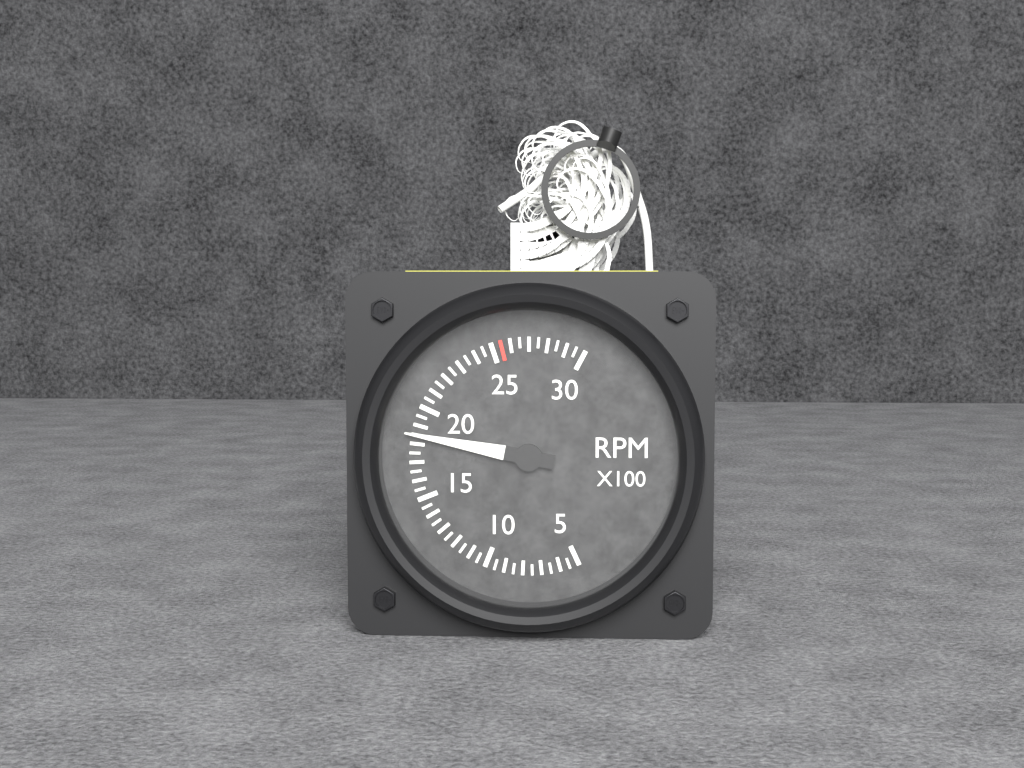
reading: 1850 RPM
